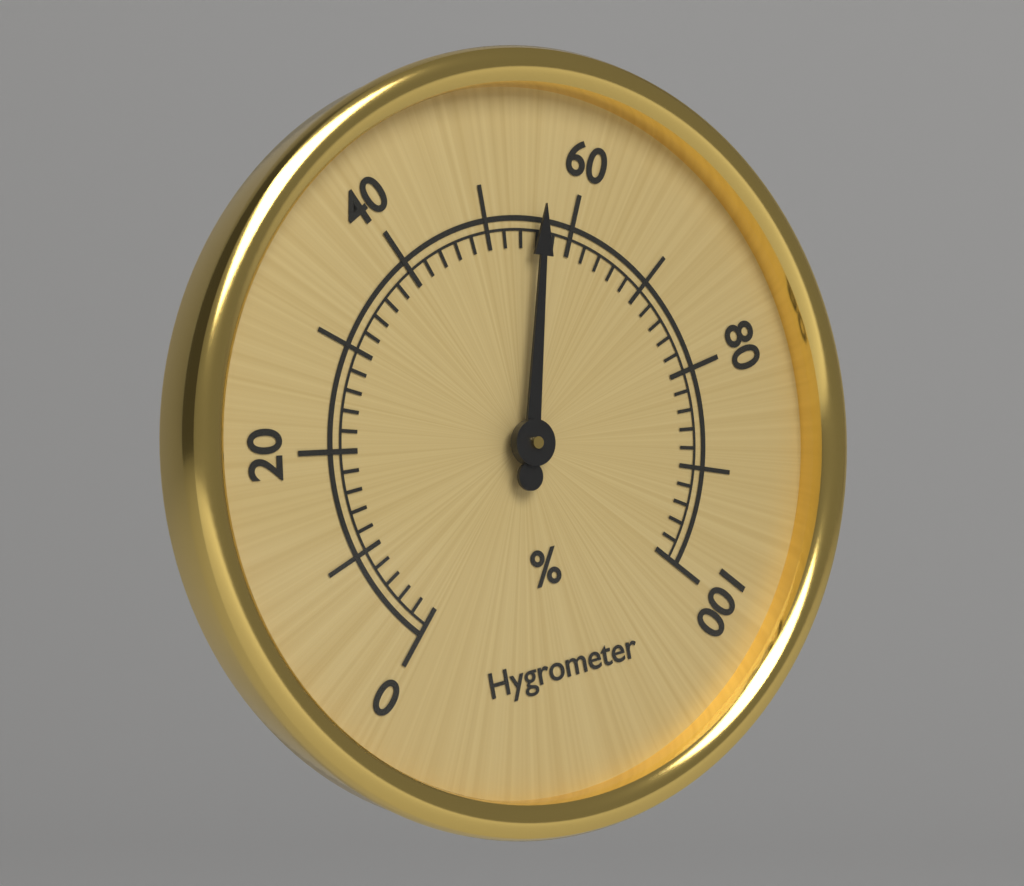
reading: 56 %
